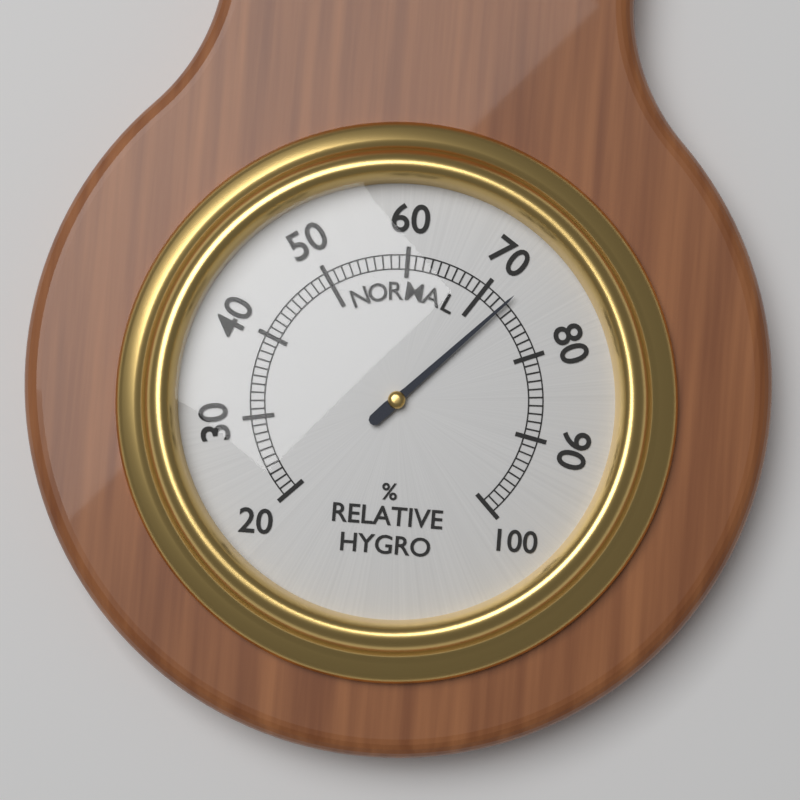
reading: 73 %
